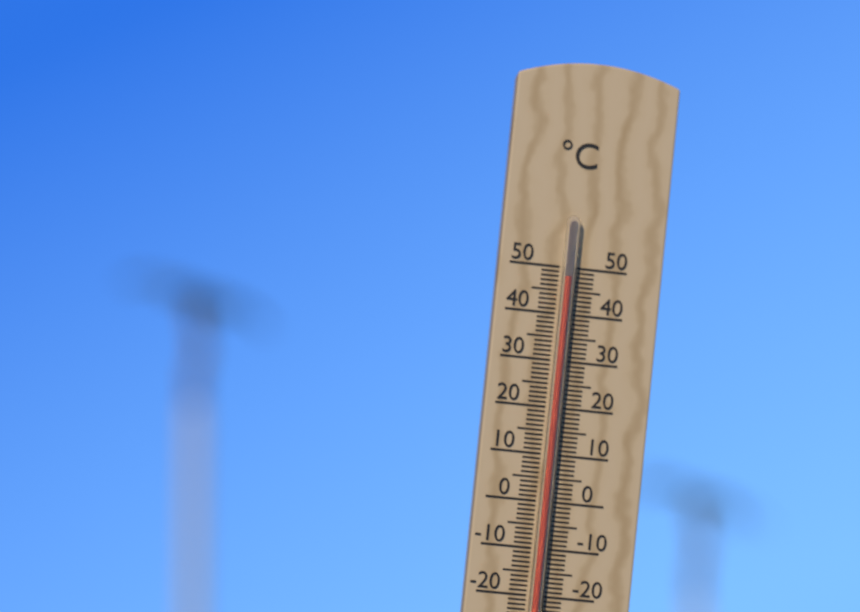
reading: 48 °C
